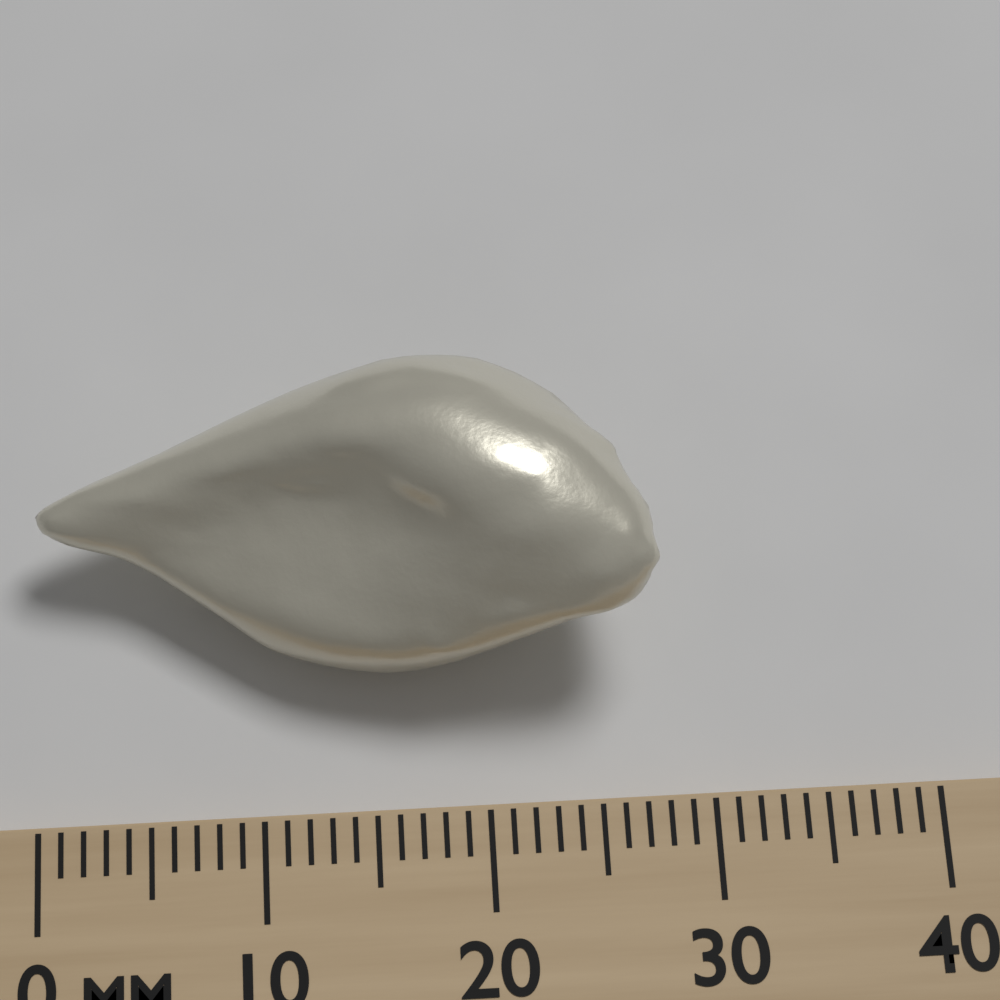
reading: 28 mm
